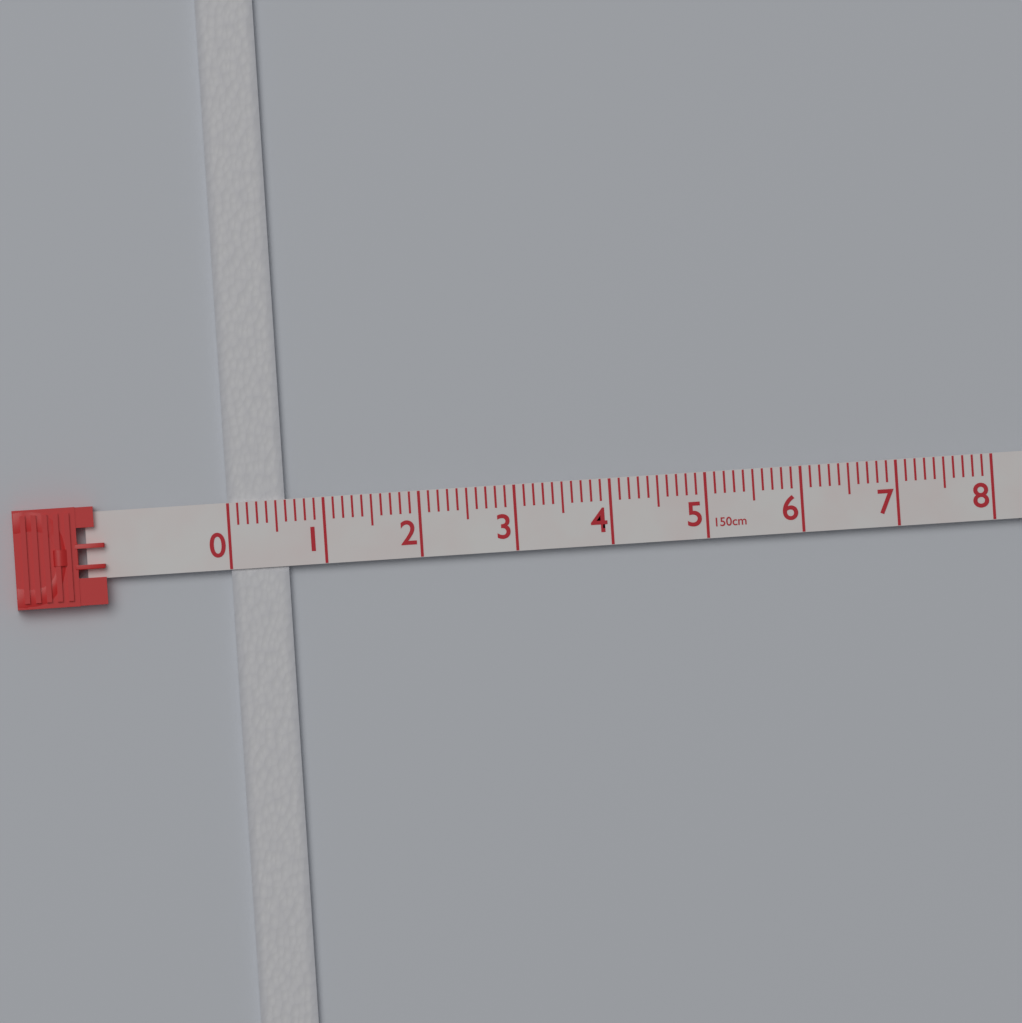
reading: 0.6 cm
